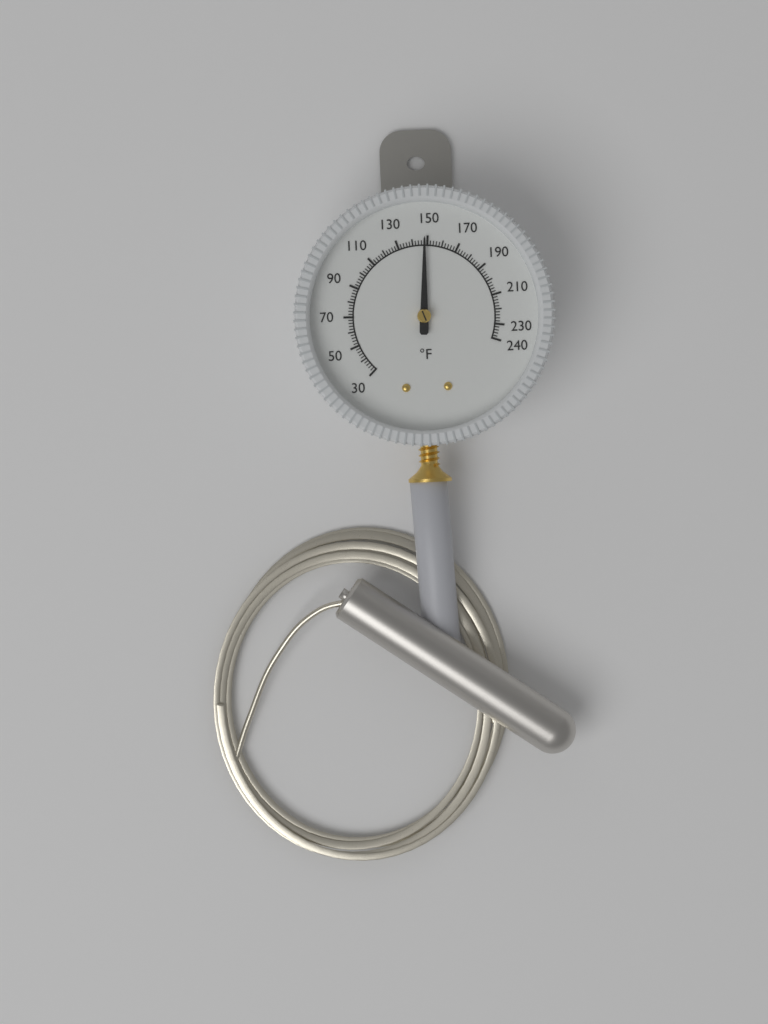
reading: 148 °F
